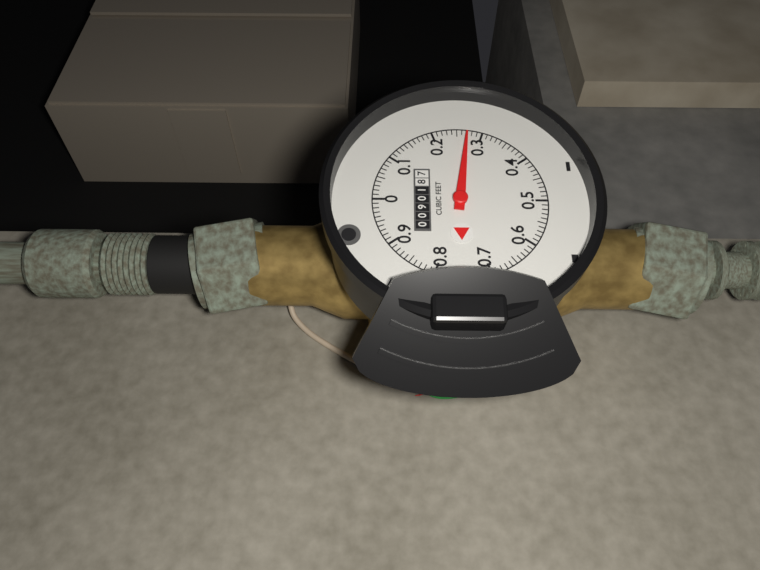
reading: 0.27 cubic feet
